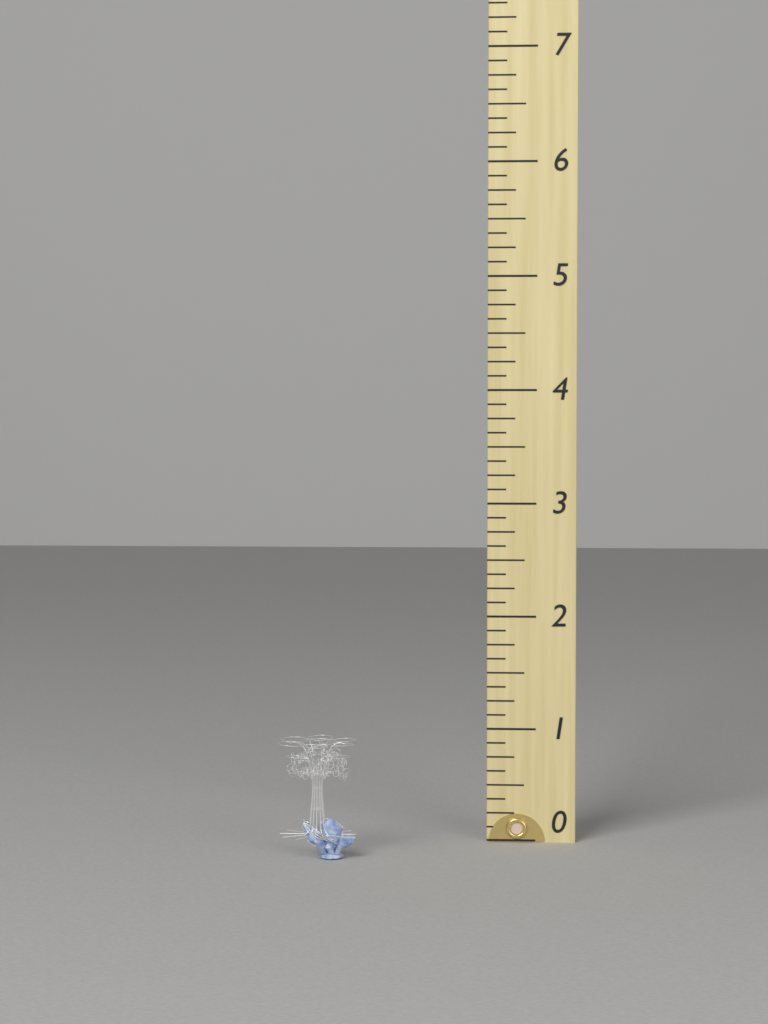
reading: 1.000 (no unit)
